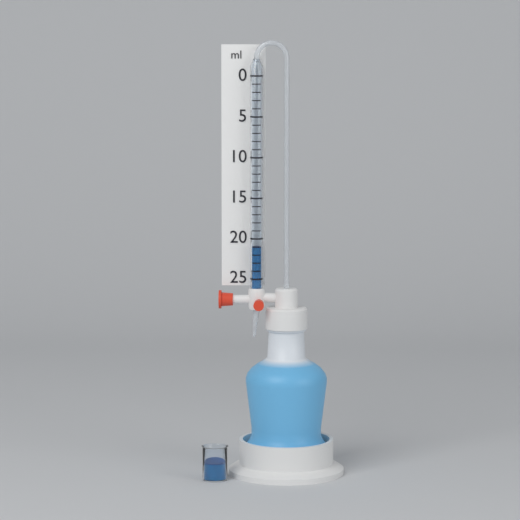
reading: 21 ml
